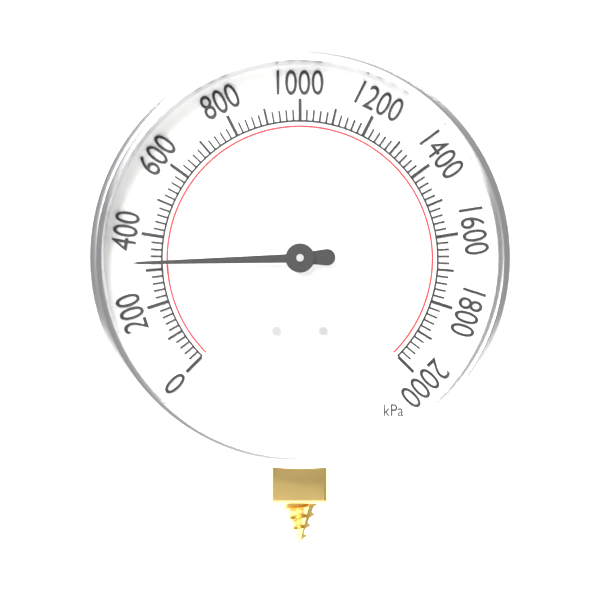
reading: 320 kPa
